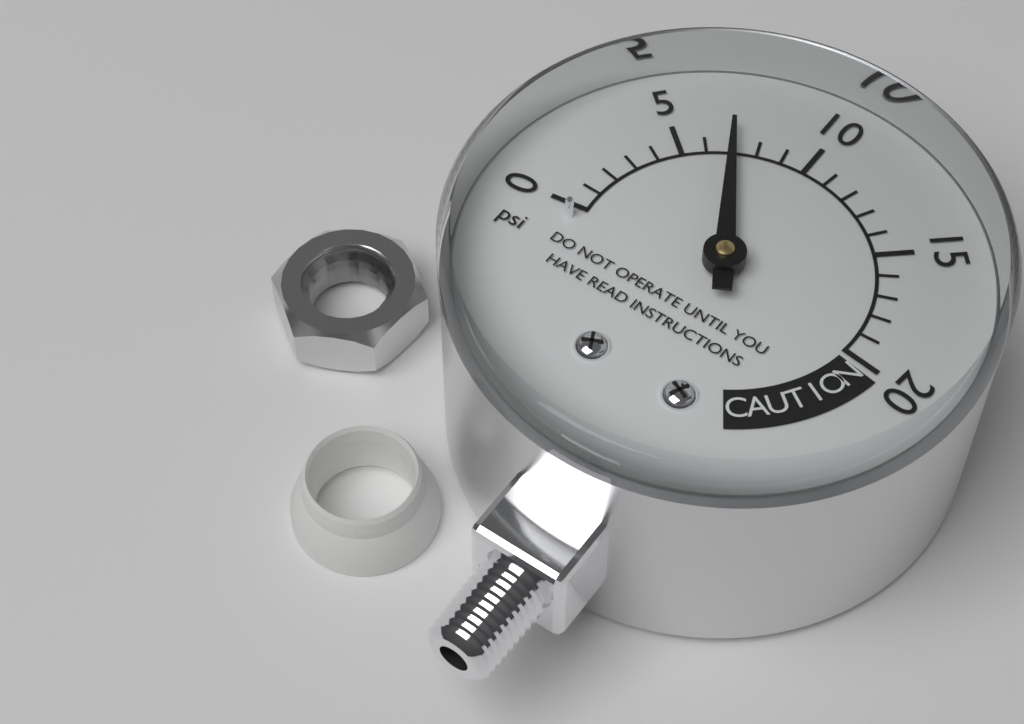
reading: 7 psi
